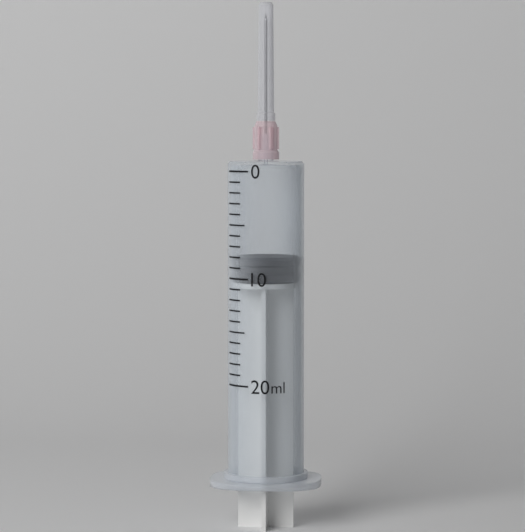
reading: 8 ml
